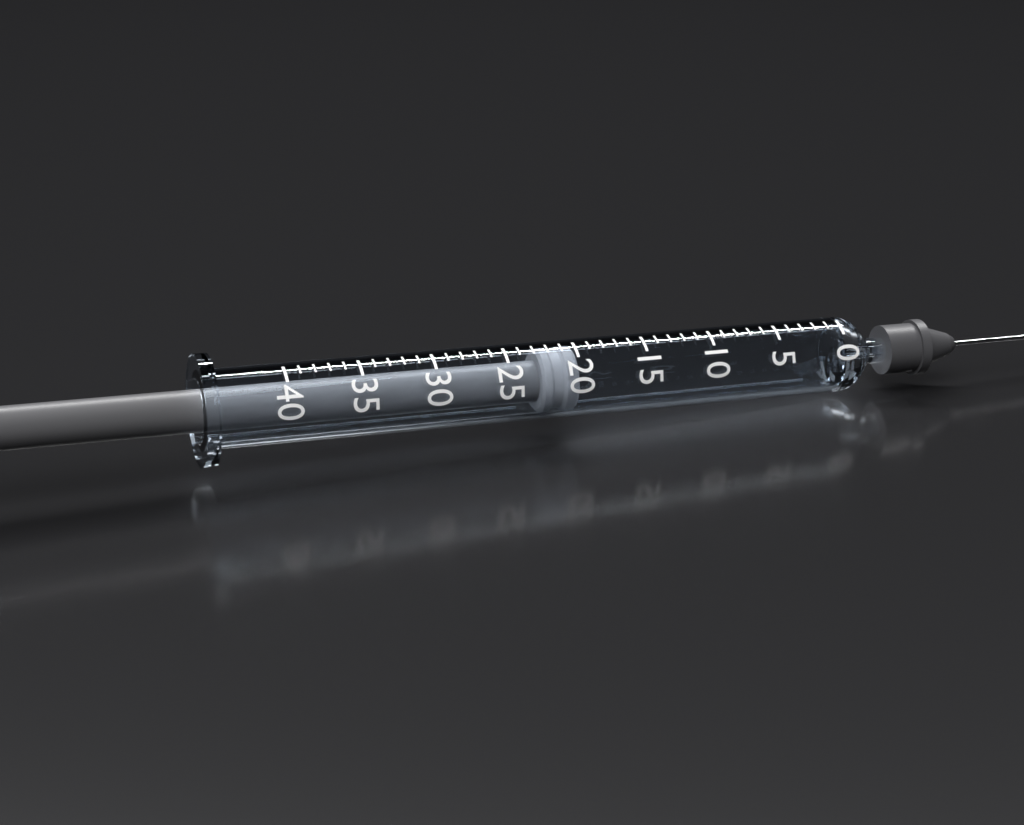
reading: 20 (no unit)
